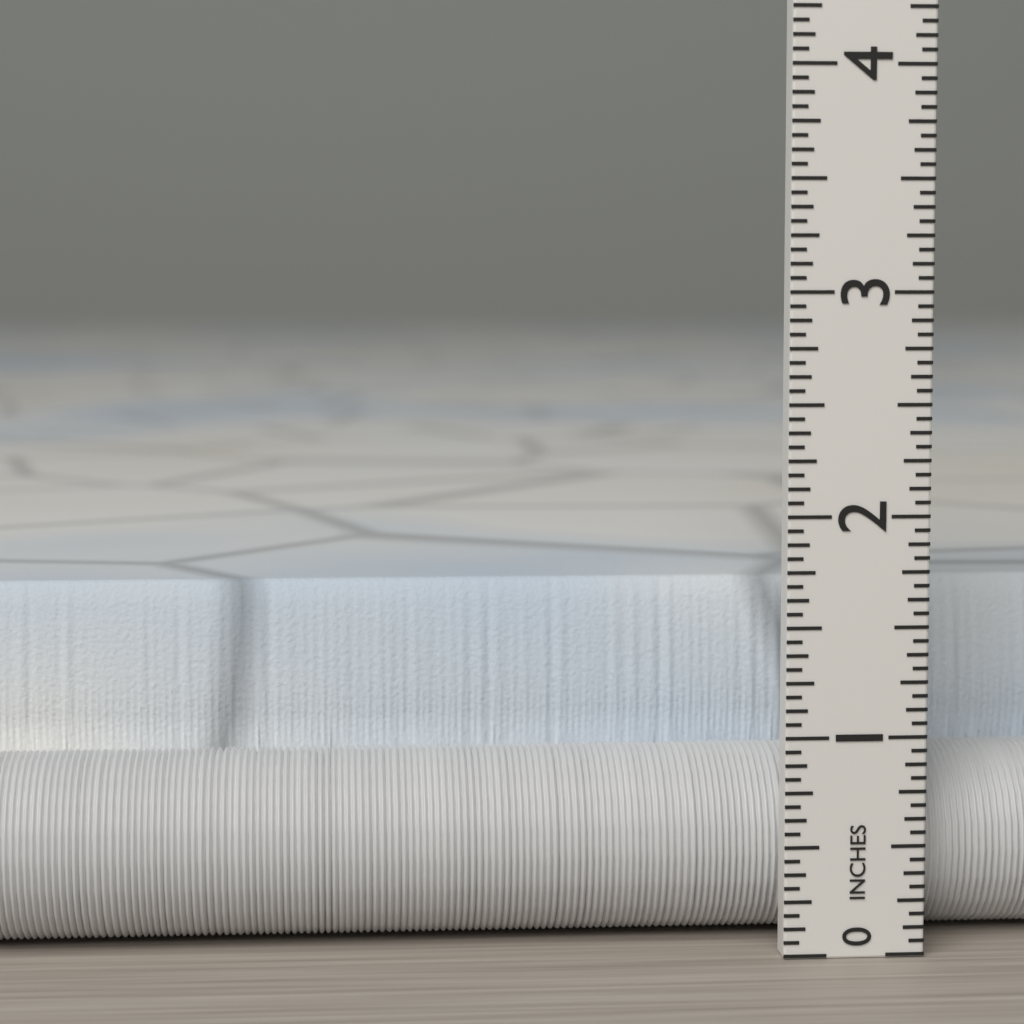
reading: 1.6250 in
